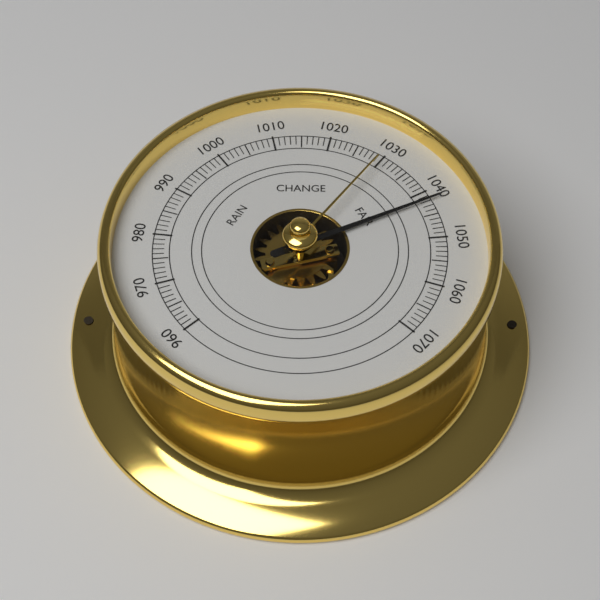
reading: 1042 (no unit)
